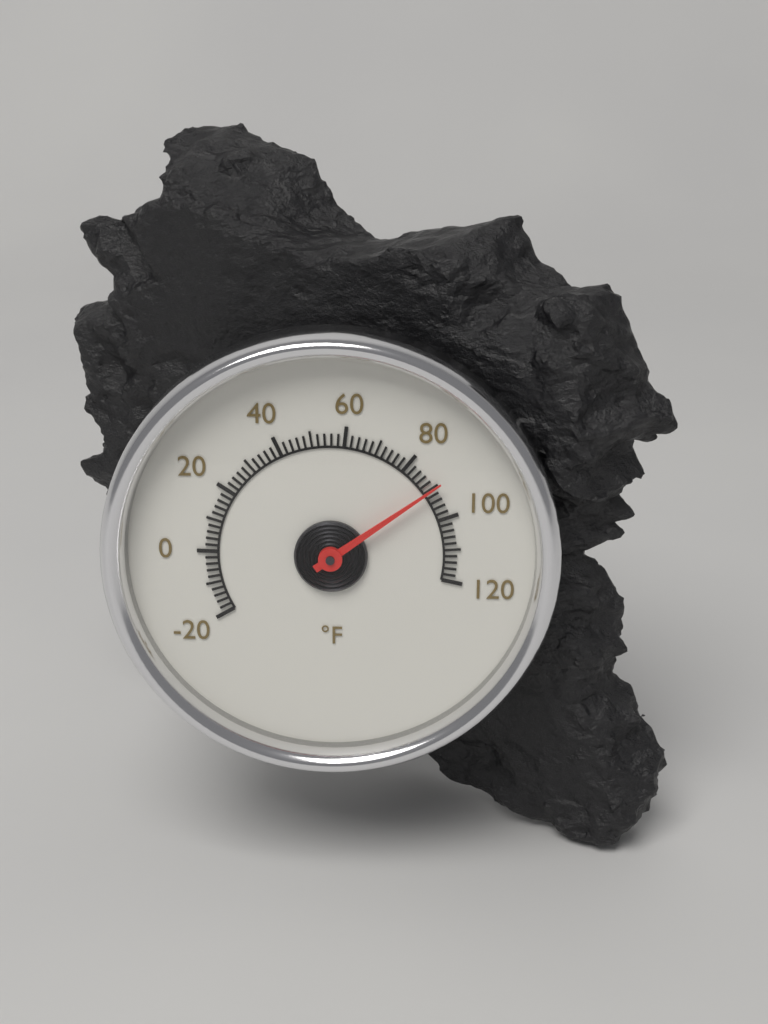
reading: 90 °F
